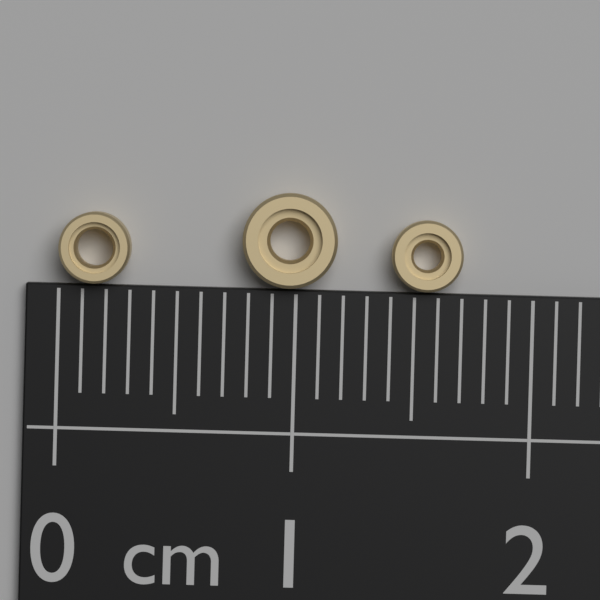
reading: 0.3 cm
